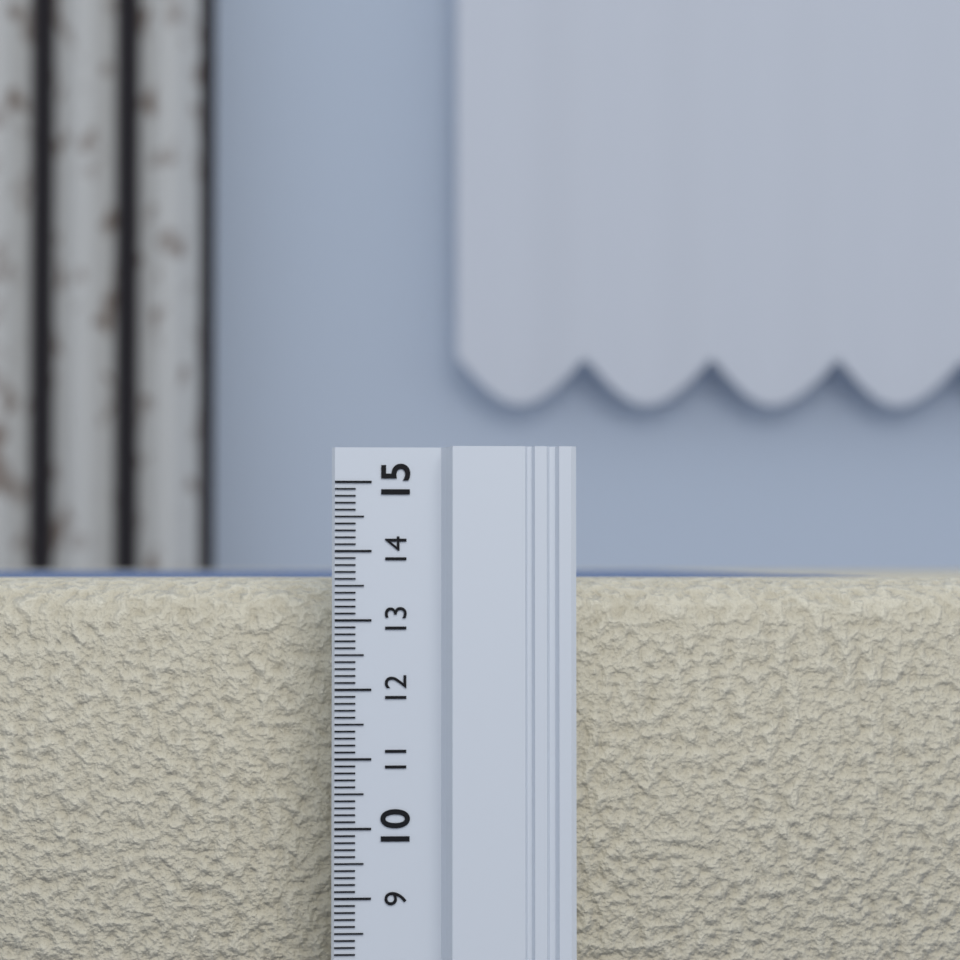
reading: 13.6 (no unit)
